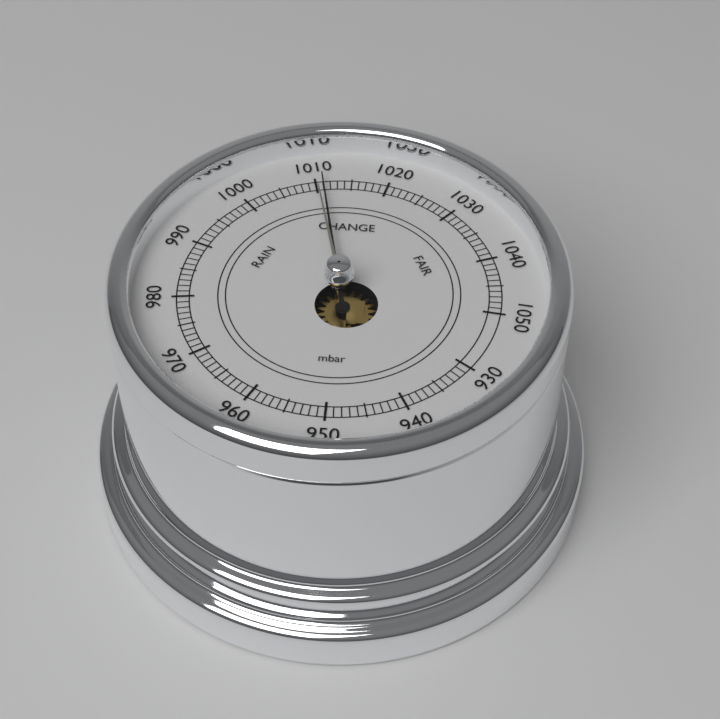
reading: 1011 mbar
